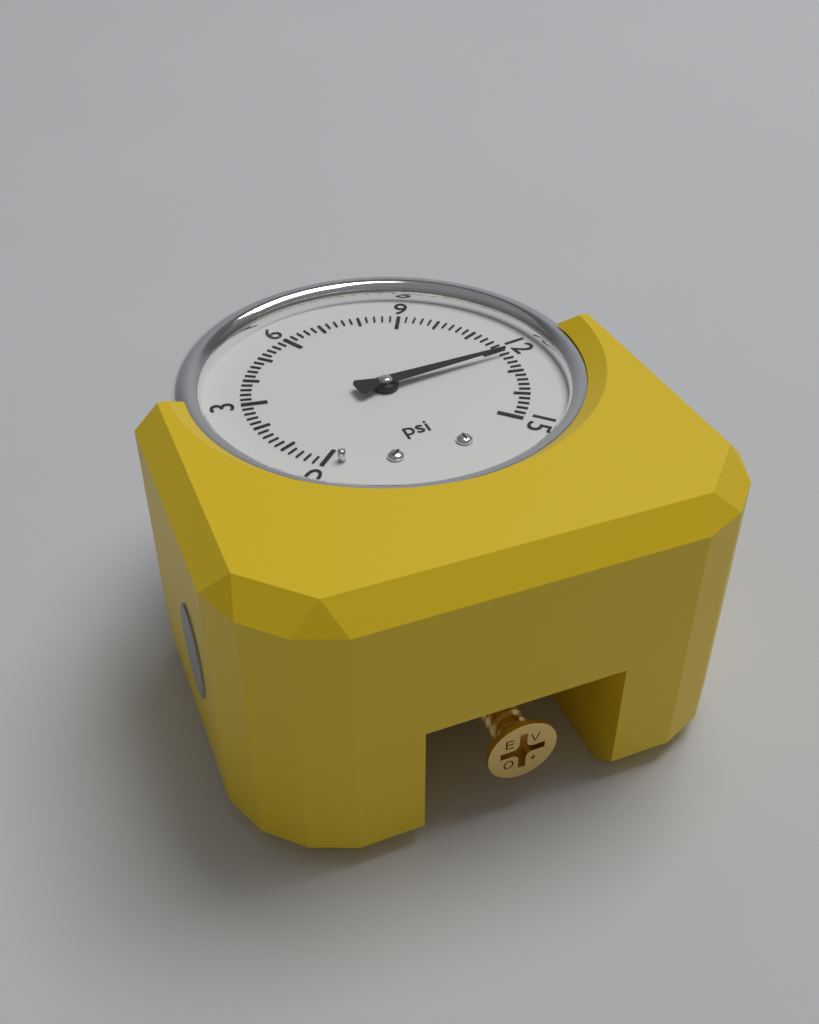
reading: 12.2 psi
